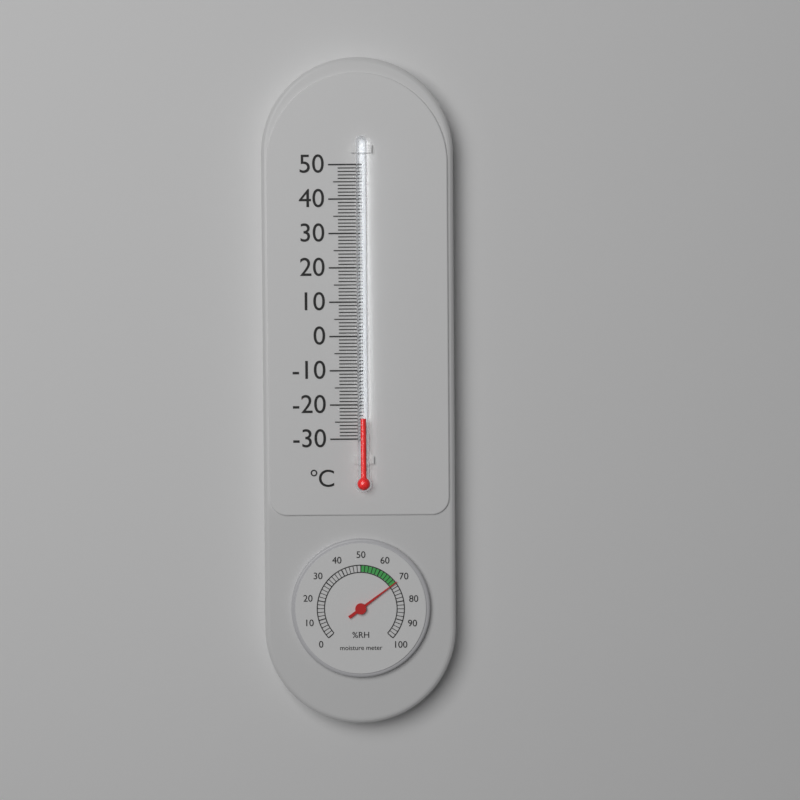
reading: -24 °C
